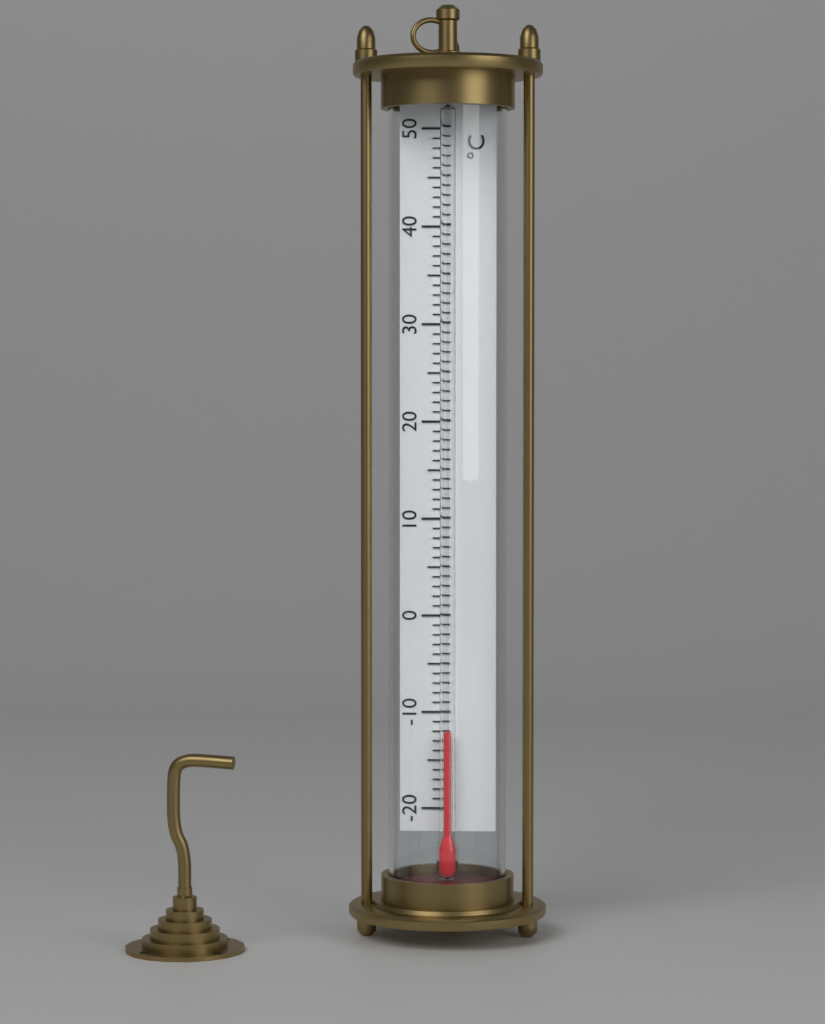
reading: -12 °C
